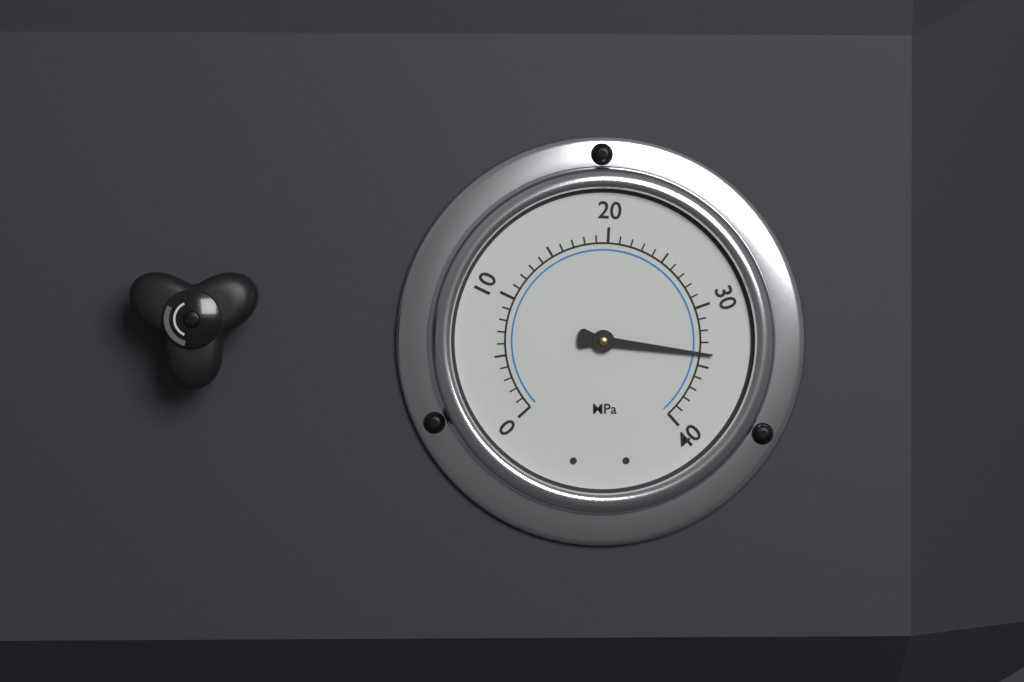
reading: 34 MPa
